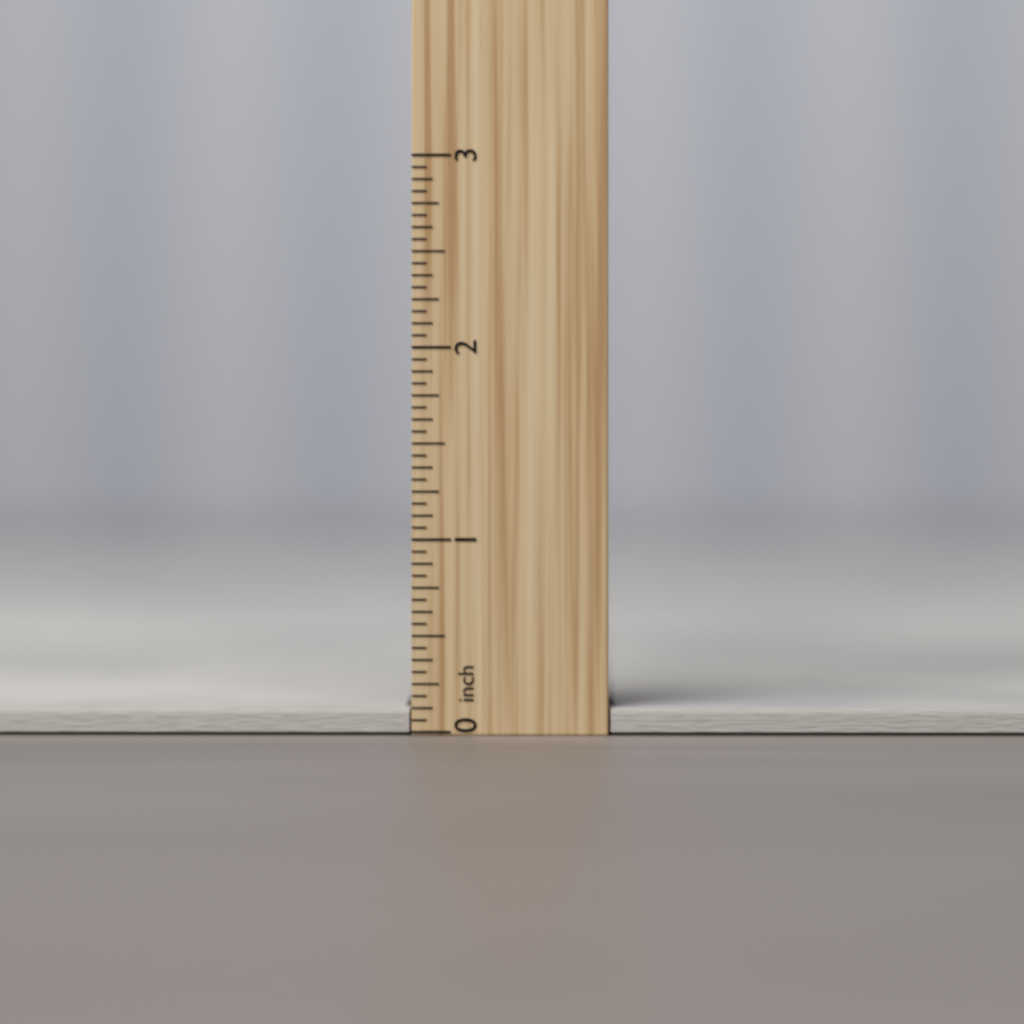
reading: 0.1250 inch
